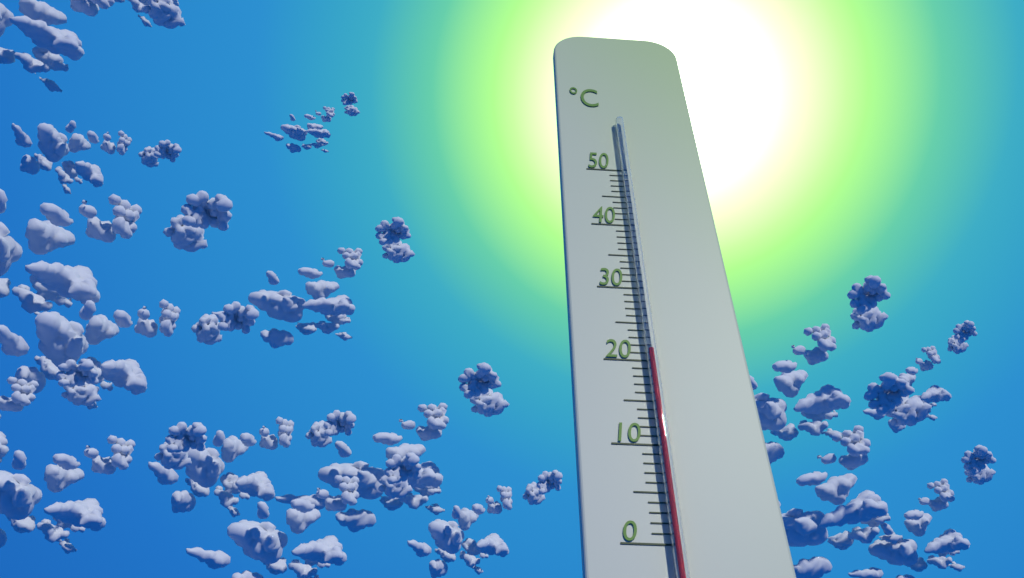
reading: 21 °C
